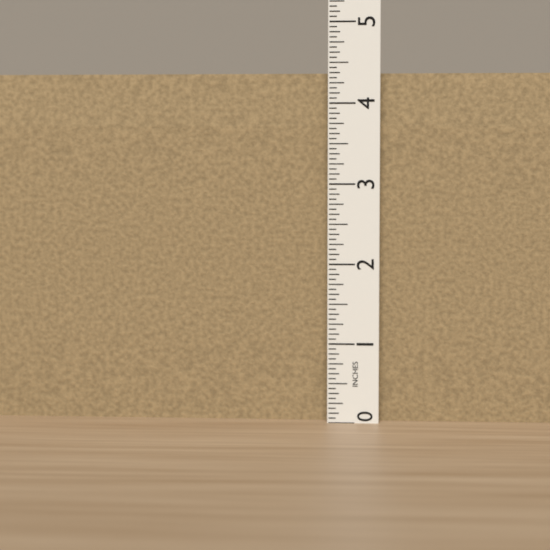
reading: 4.3750 in
